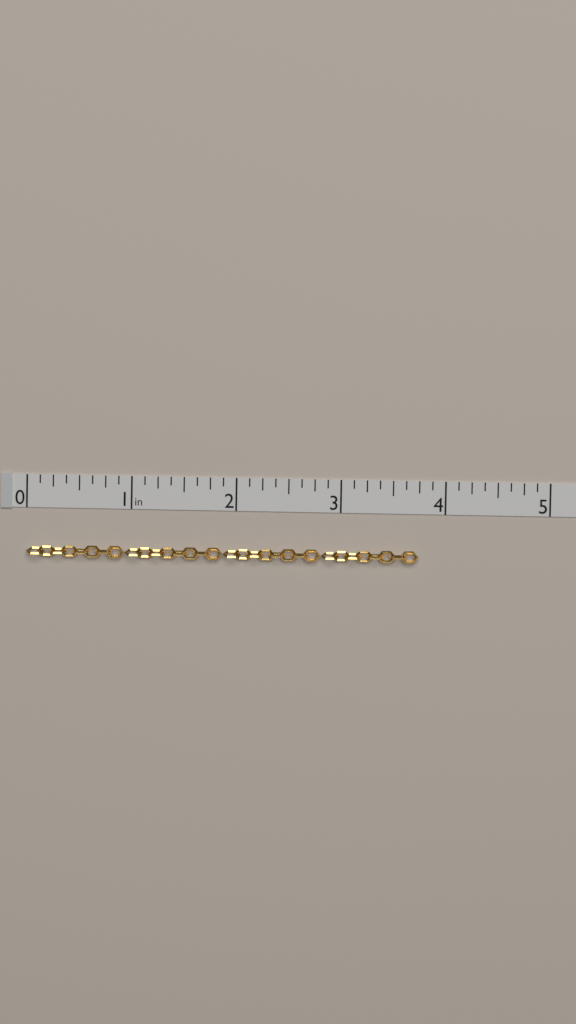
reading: 3.750 in
